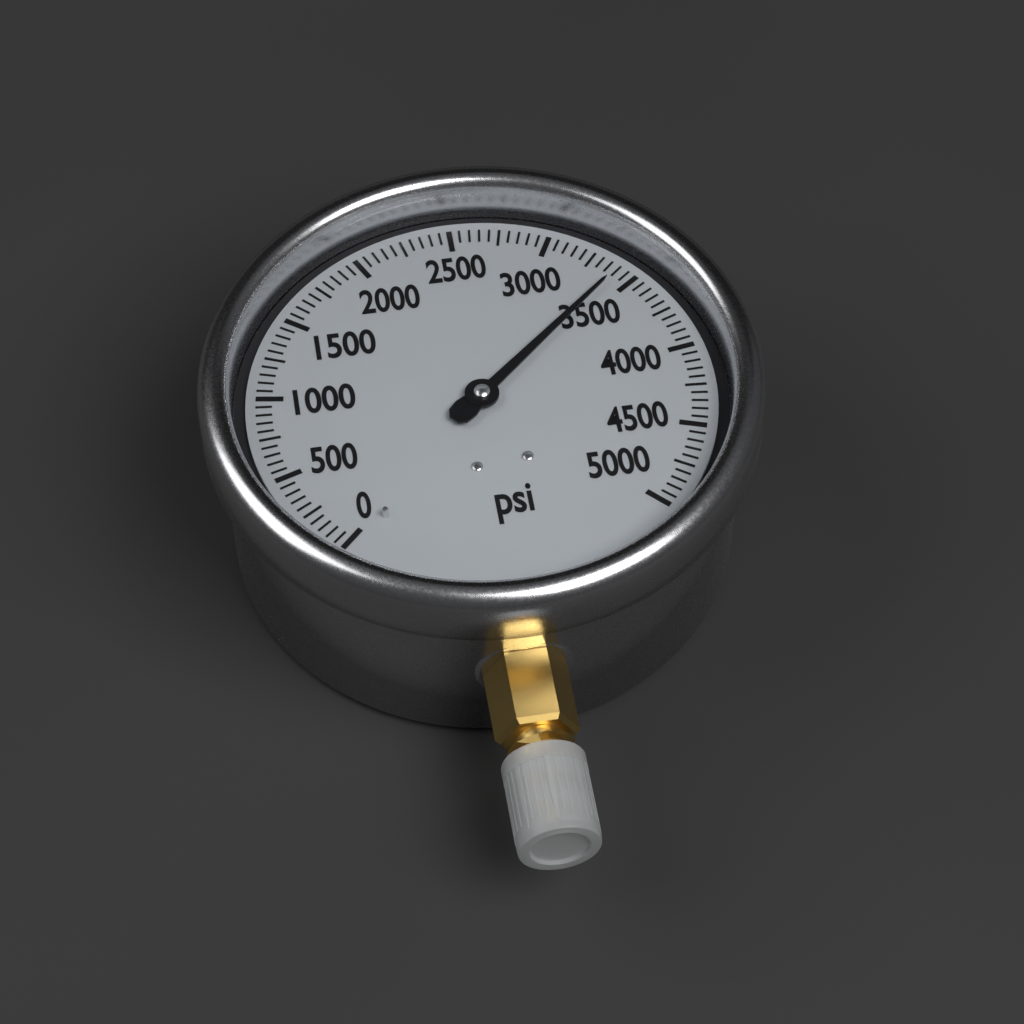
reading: 3400 psi
